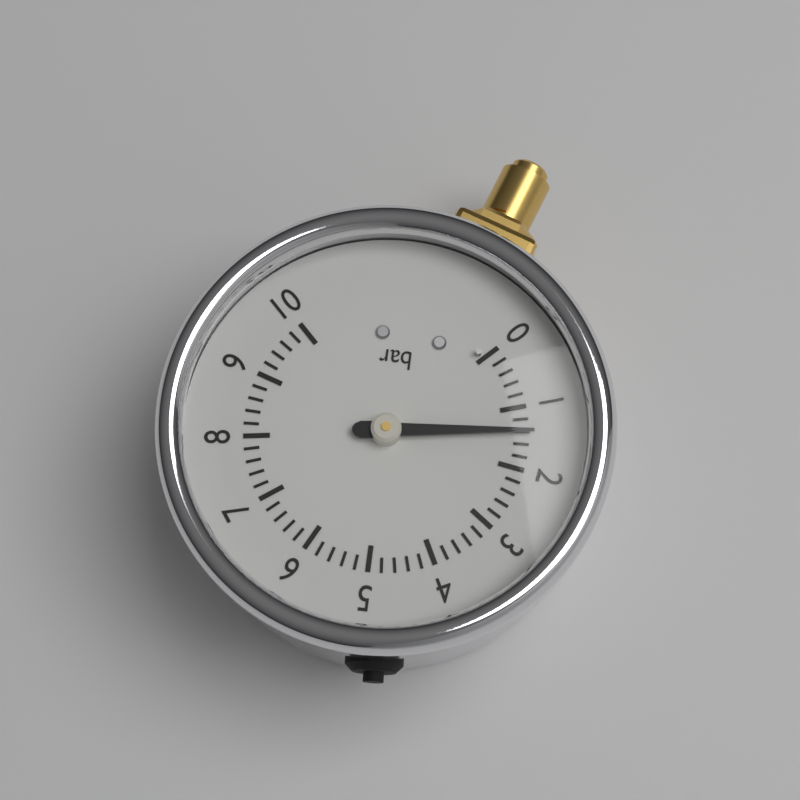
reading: 1.4 bar
